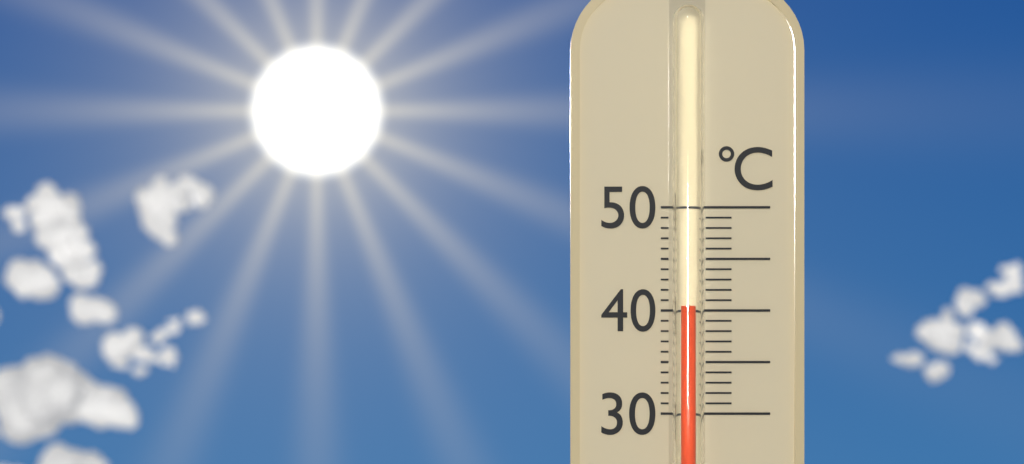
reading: 40.5 °C
